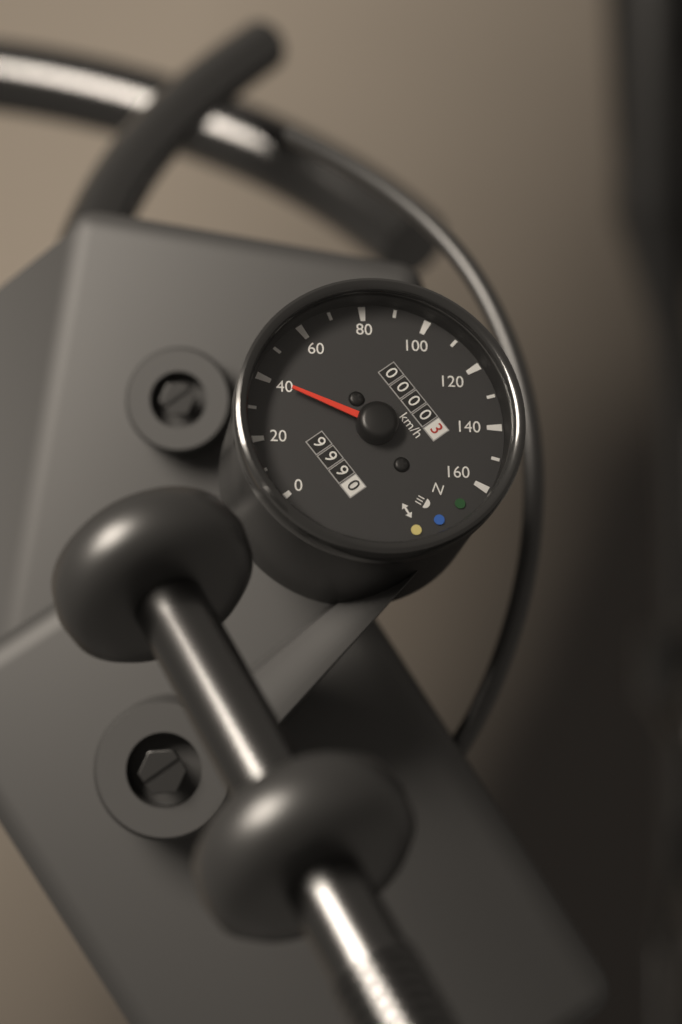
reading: 40 km/h
